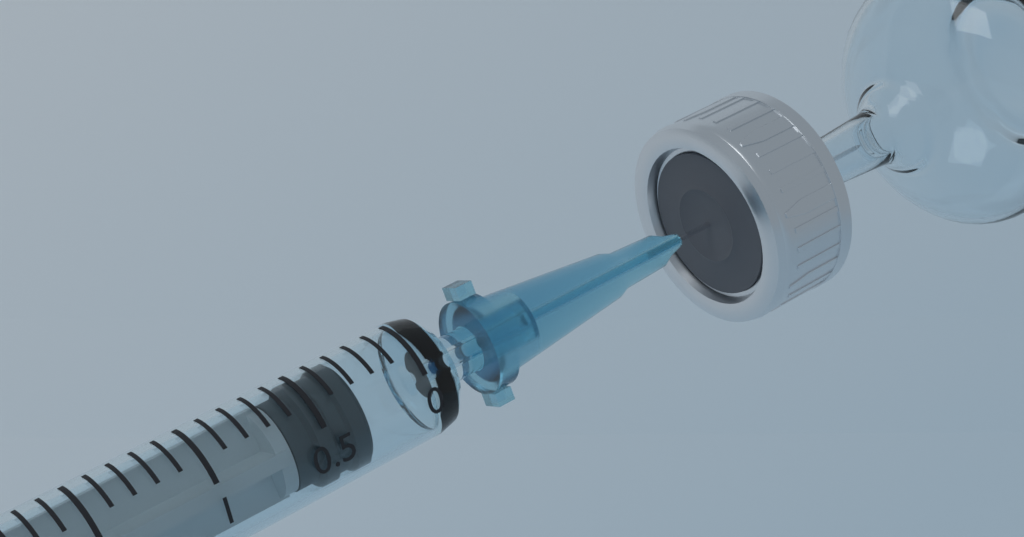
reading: 0.3 ml
